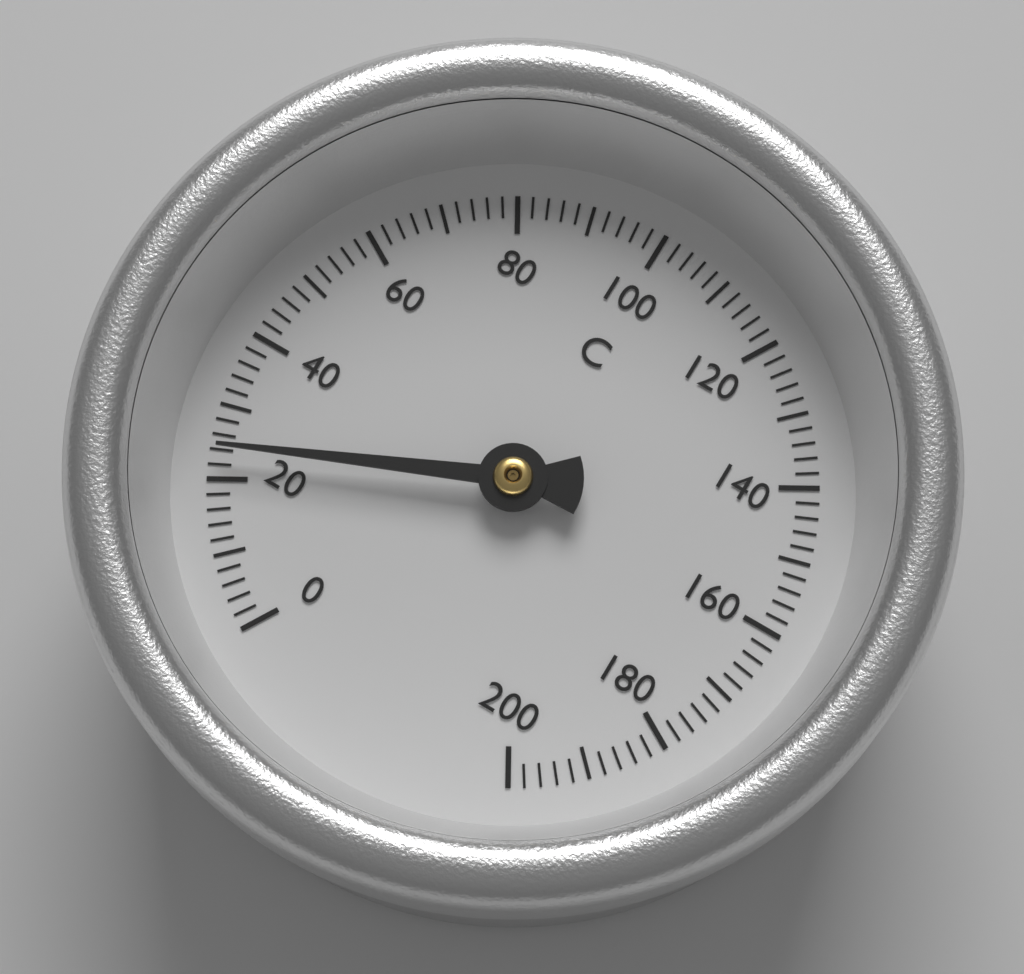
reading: 24 °C
